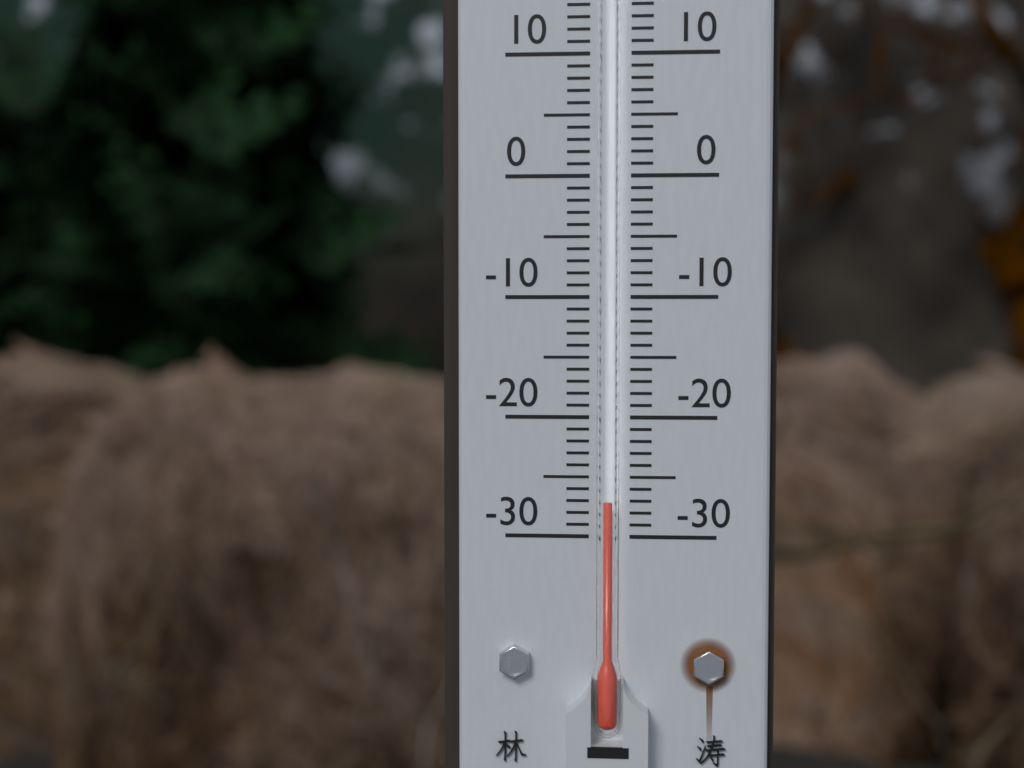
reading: -27 °C
